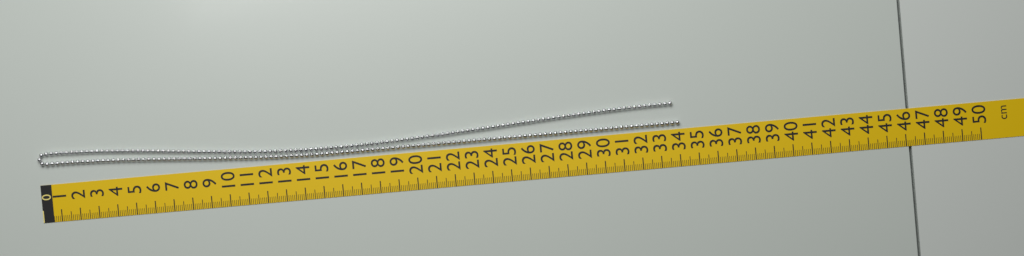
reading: 34.1 cm
